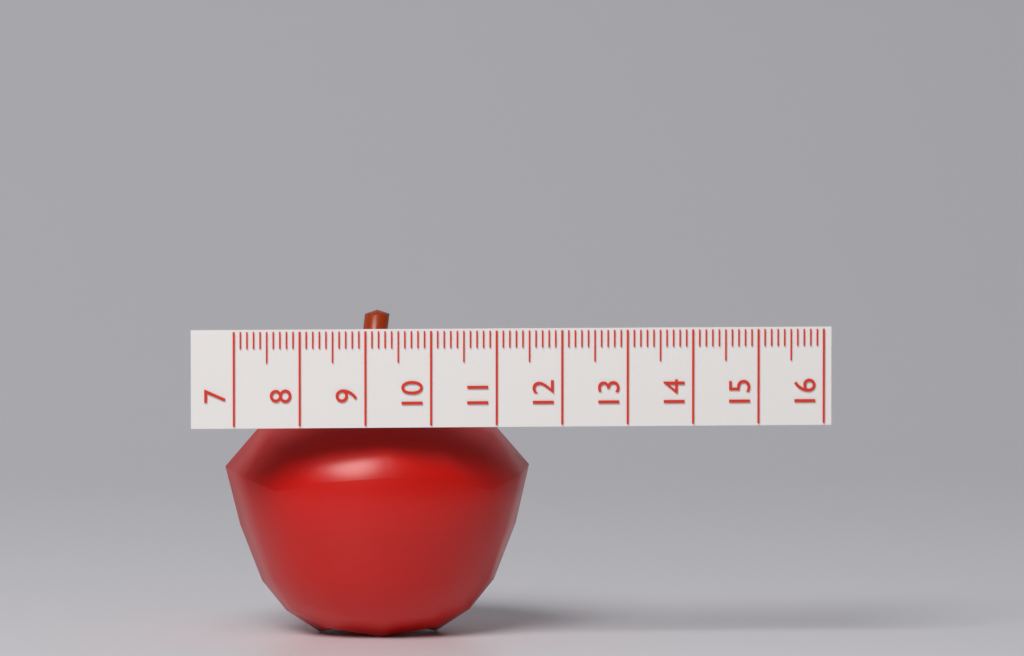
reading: 11.7 (no unit)
